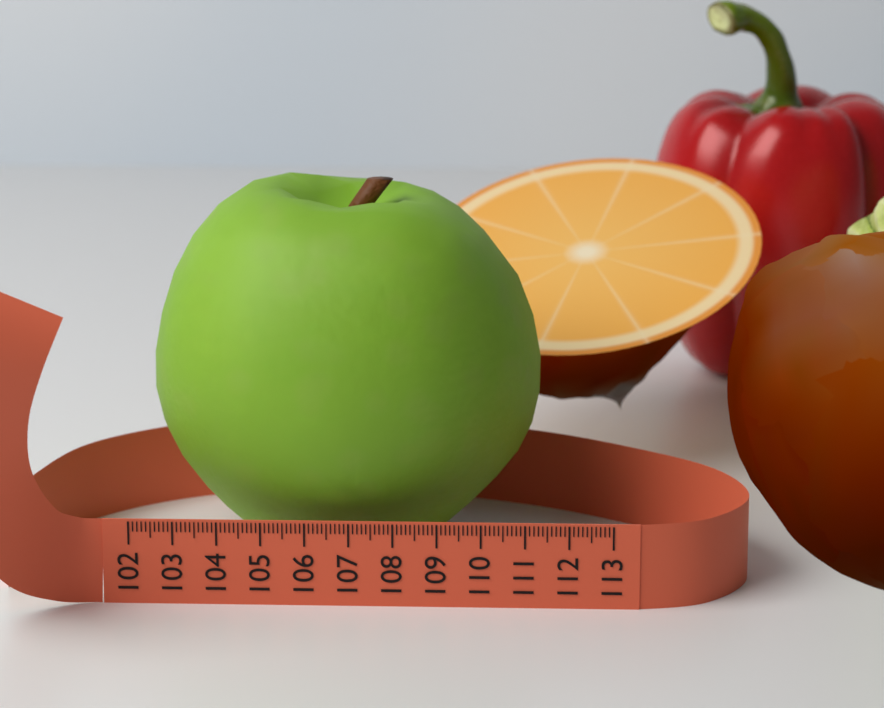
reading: 111.3 (no unit)
